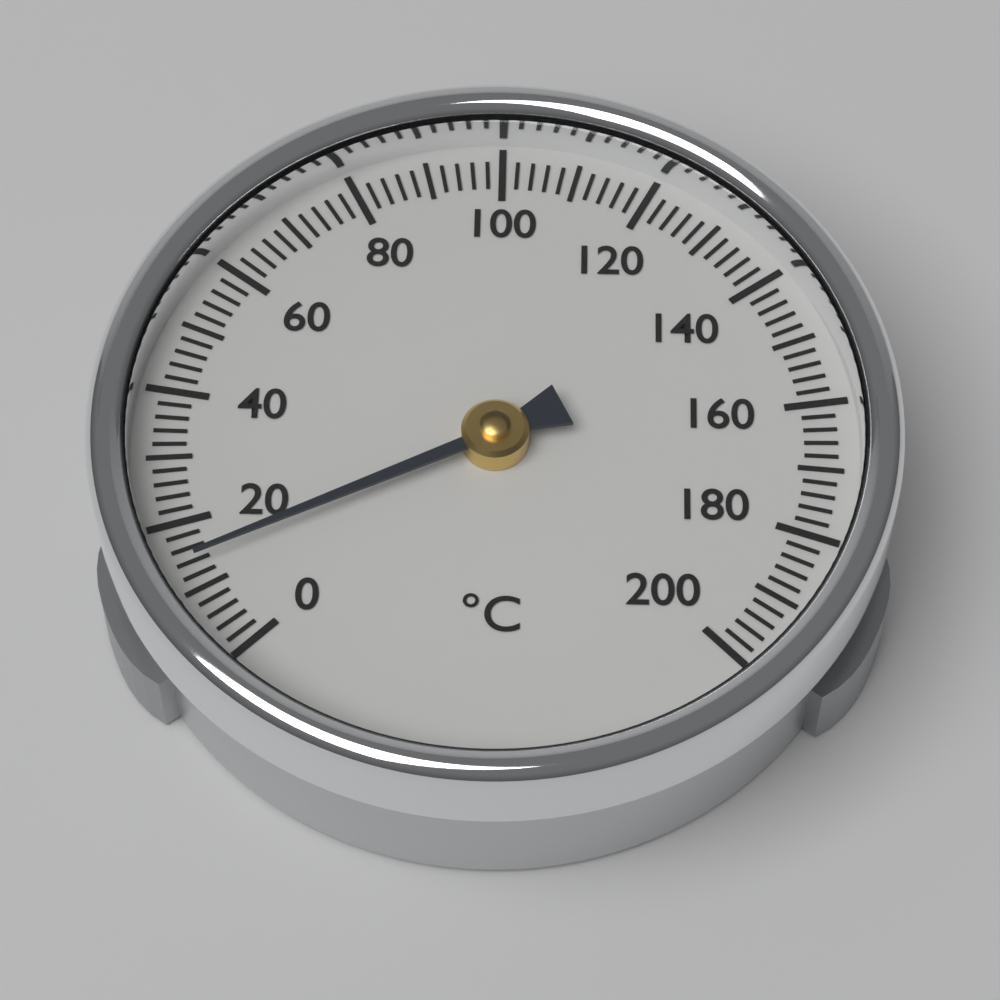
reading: 14 °C
